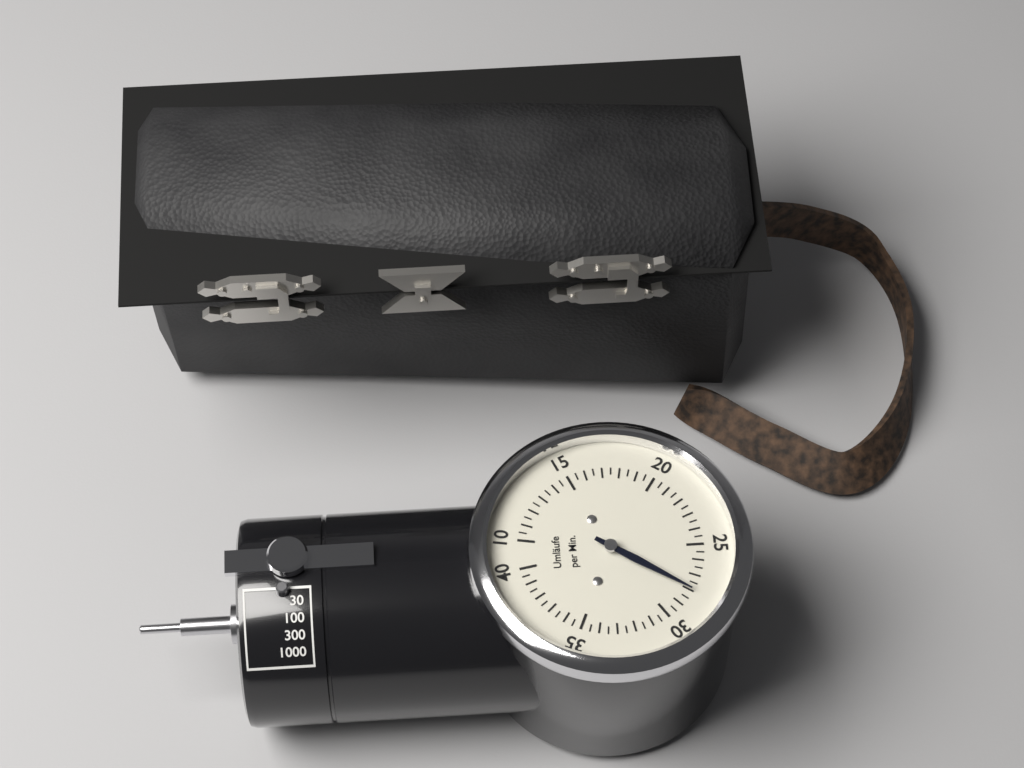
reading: 28.0 Umläufe per Min.
